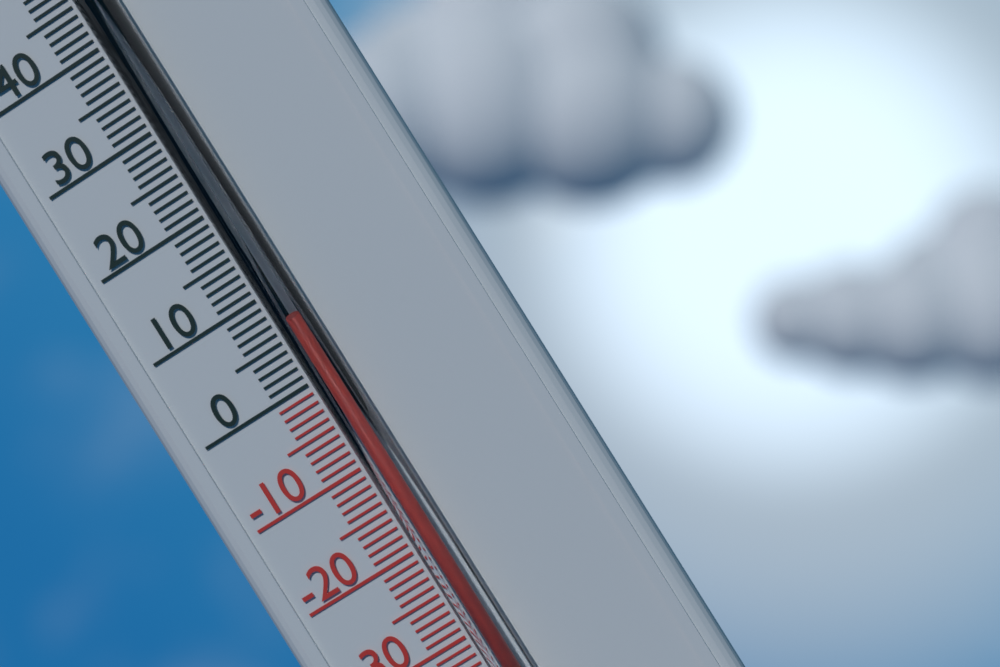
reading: 6 °C
